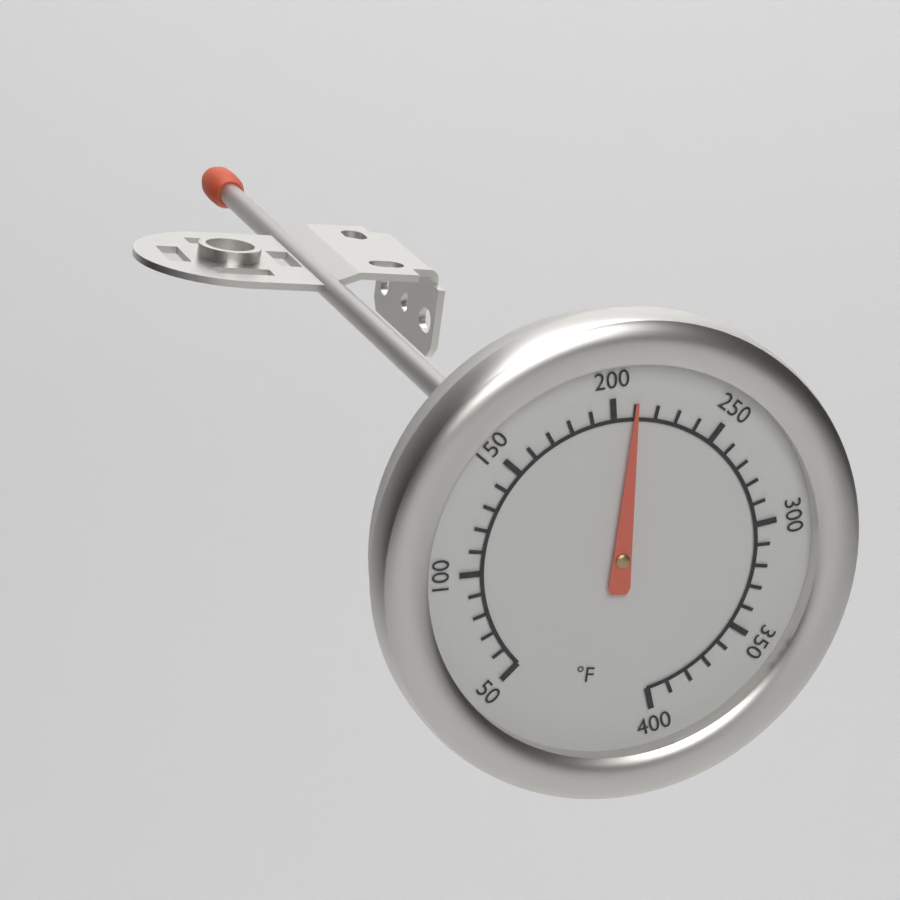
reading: 210 °F
